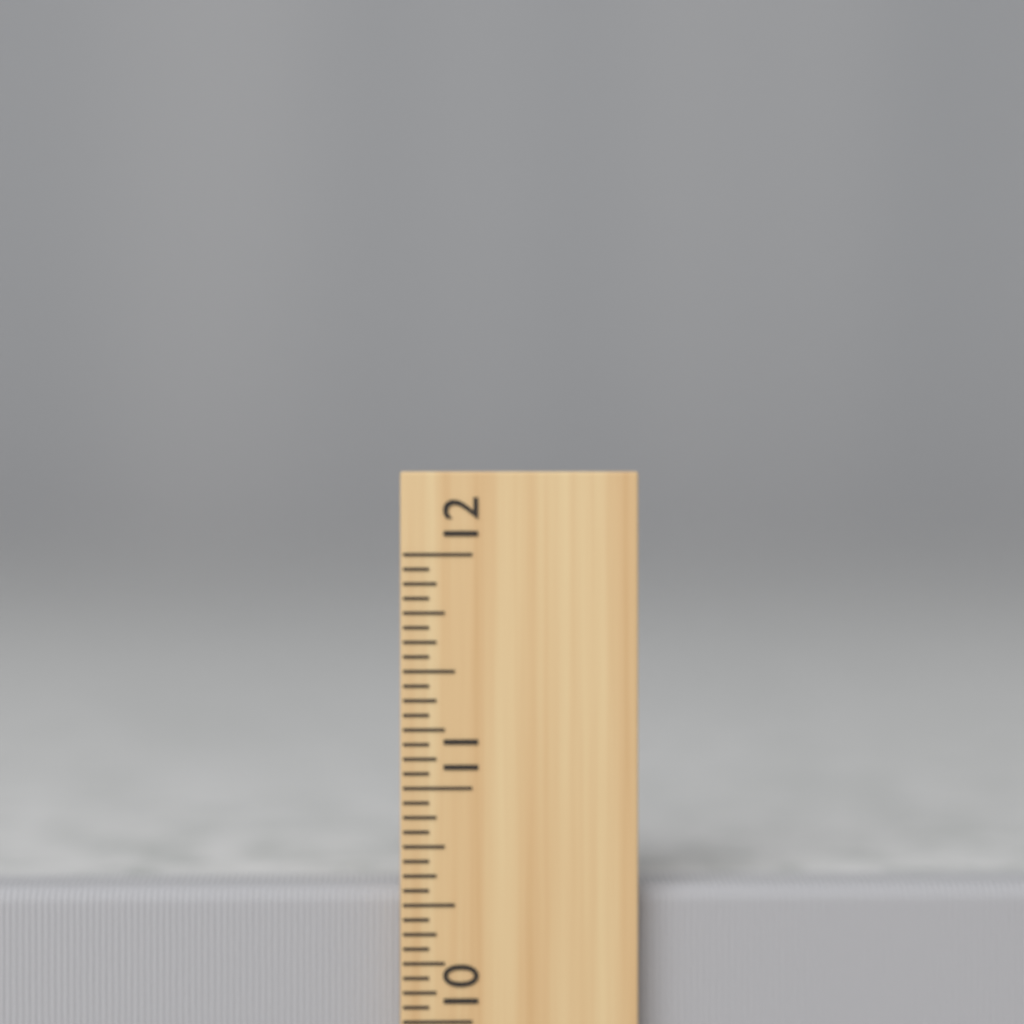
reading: 10.5625 inch
